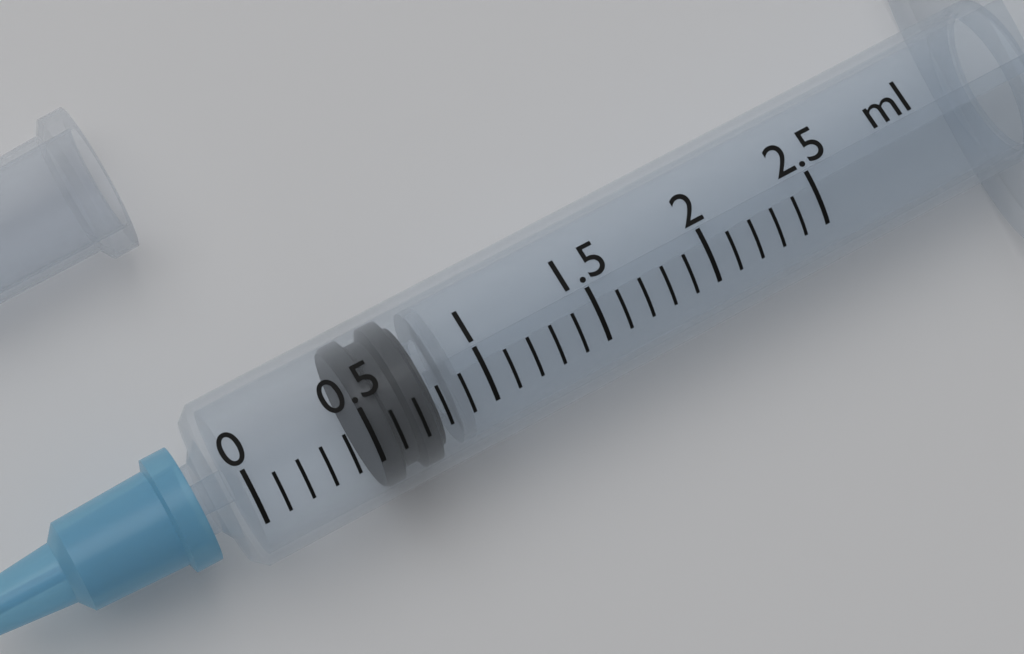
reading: 0.5 ml
